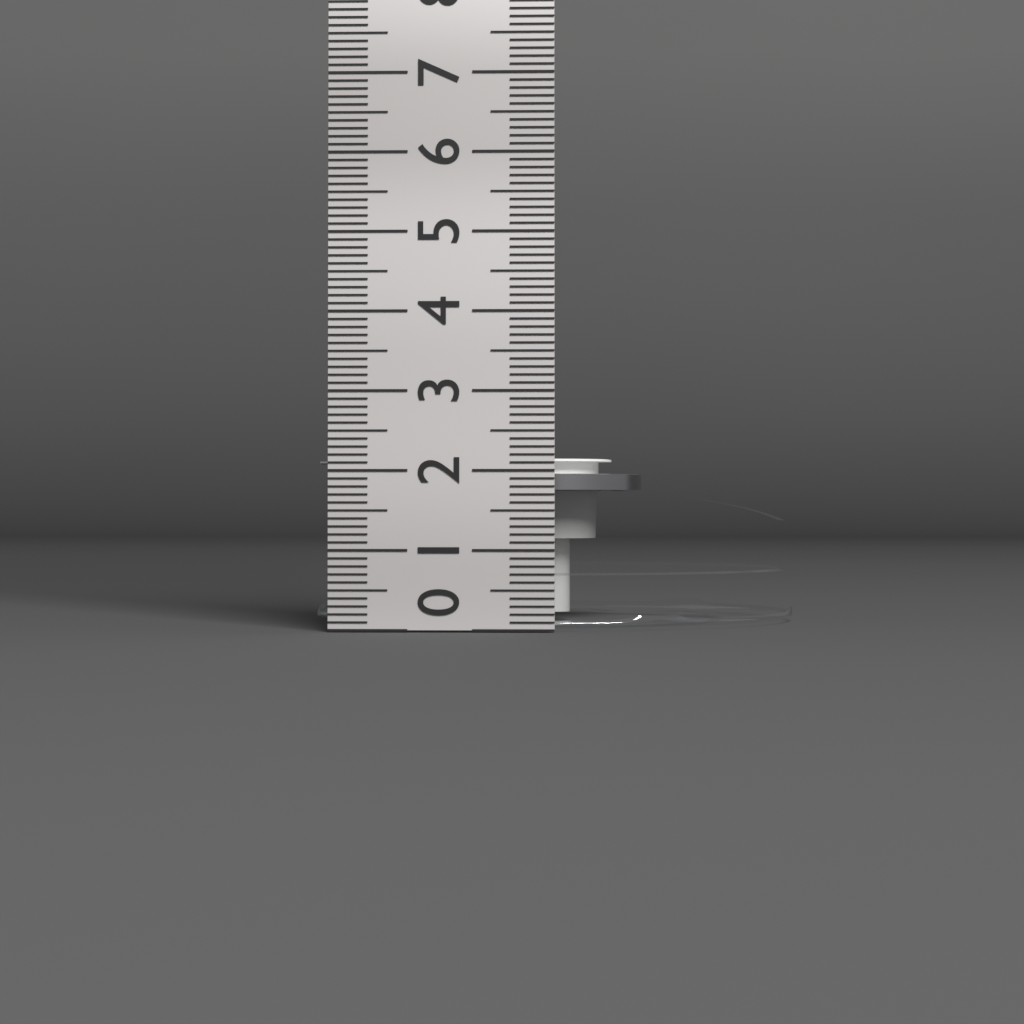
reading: 2.2 cm
